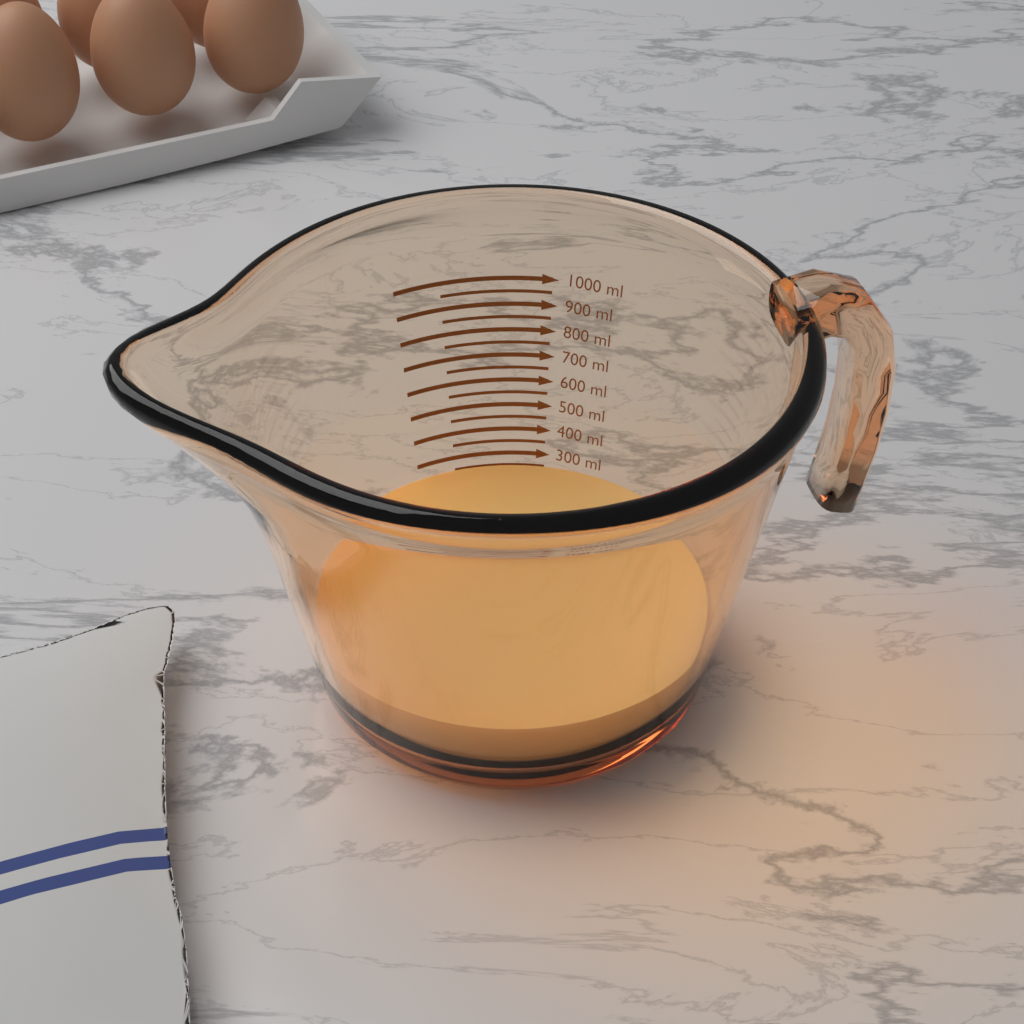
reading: 250 ml
